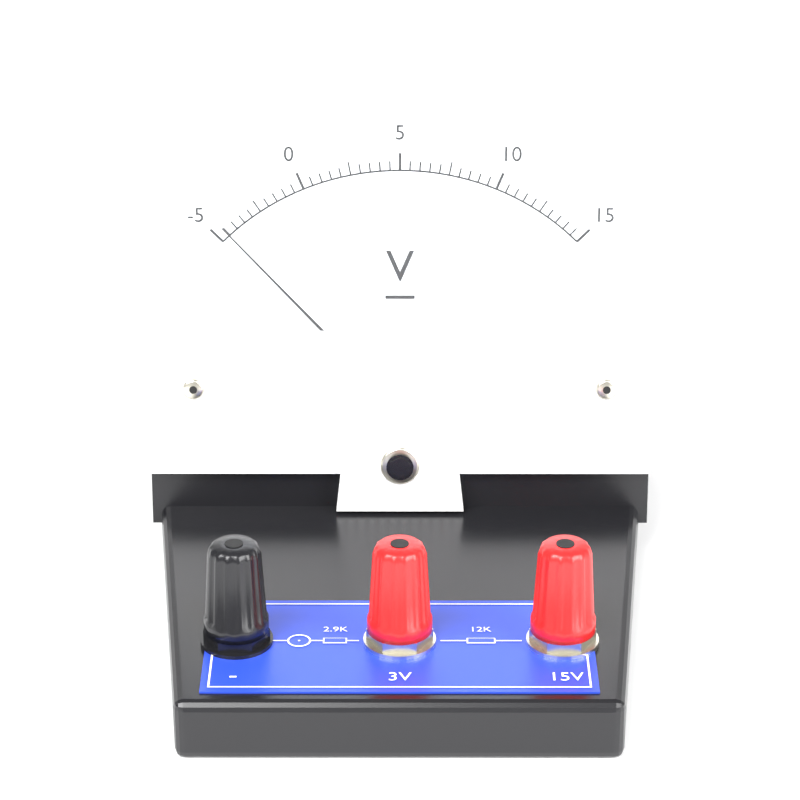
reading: -4.5 V
